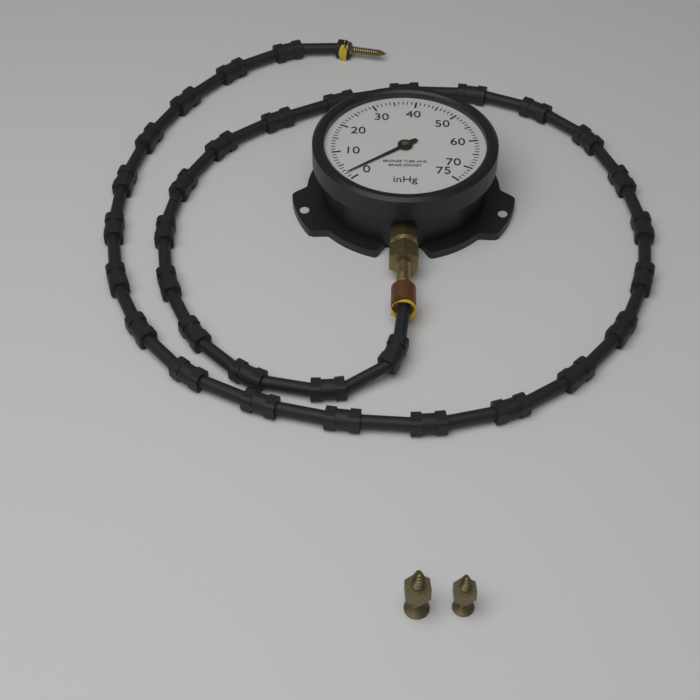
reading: 2 inHg
